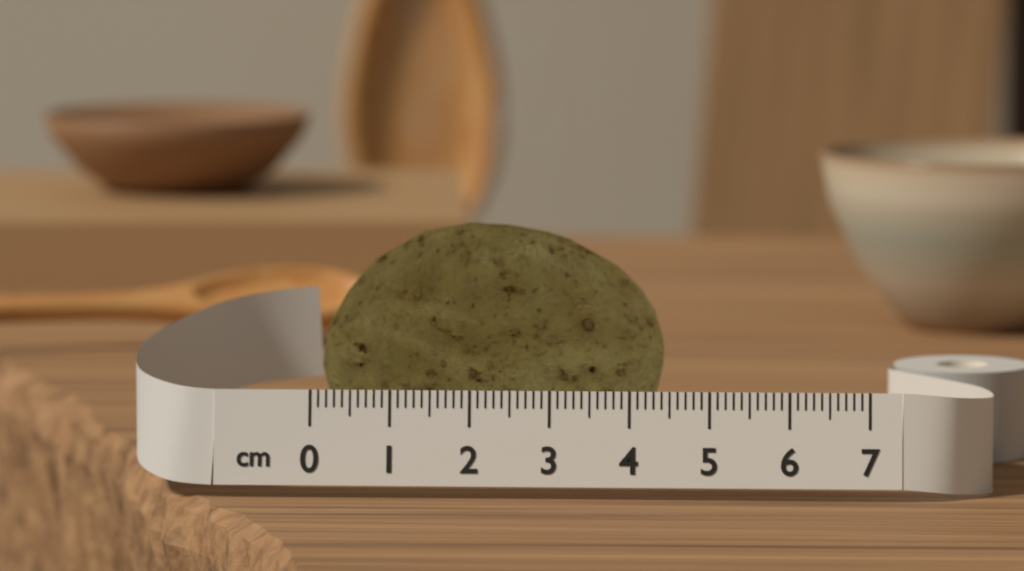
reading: 4.4 cm
